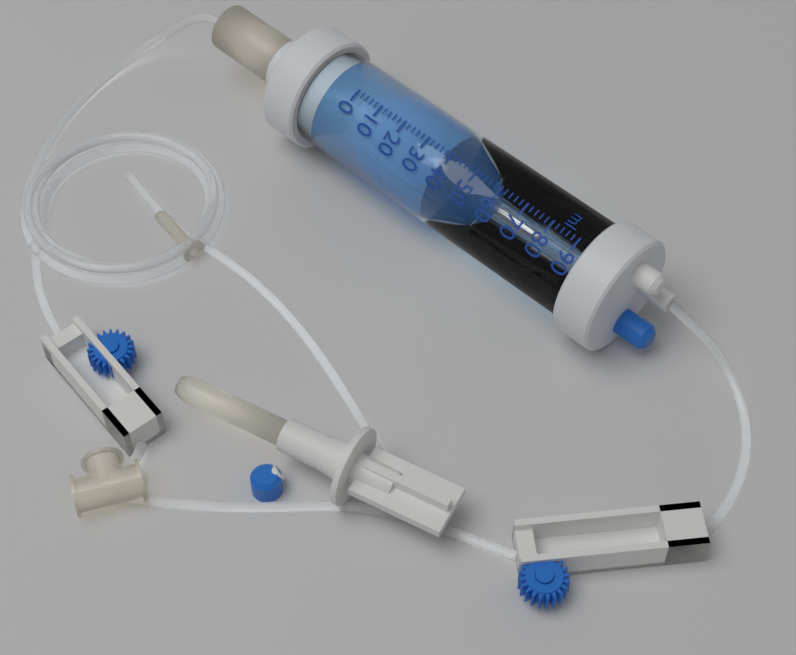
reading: 38 ml
